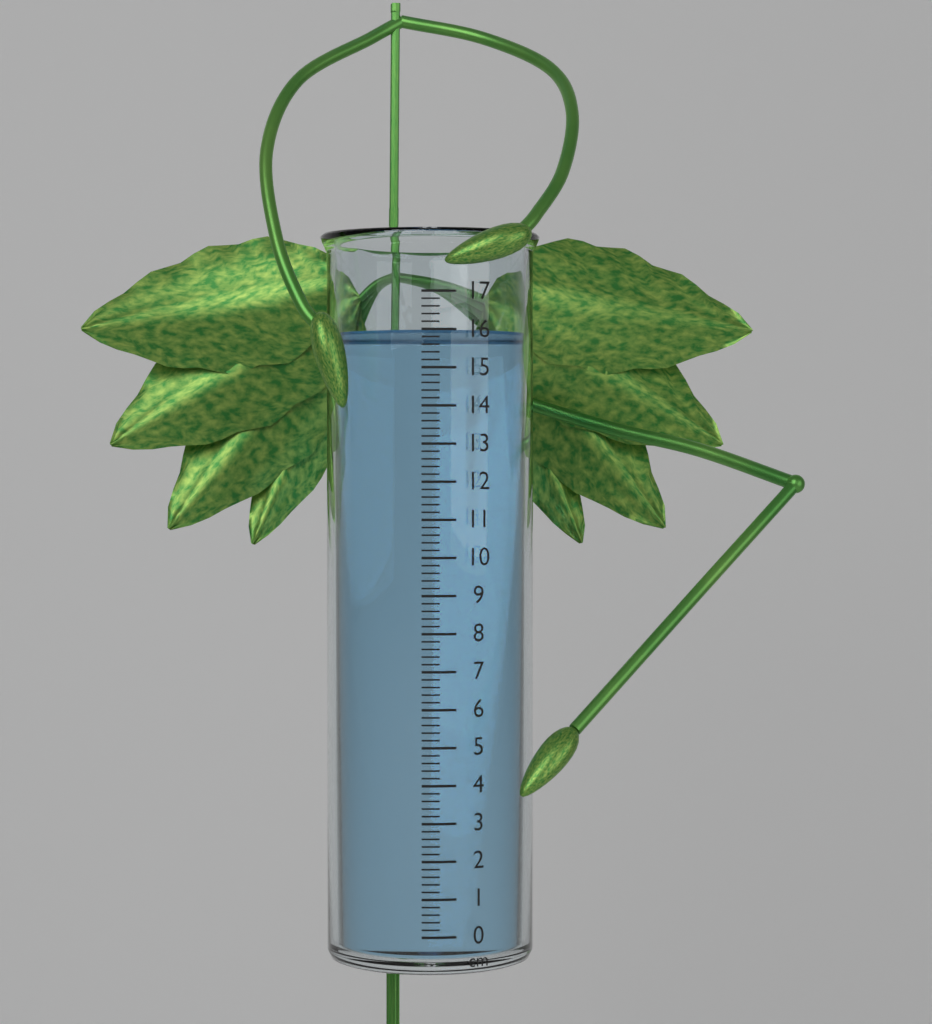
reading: 16.0 cm
